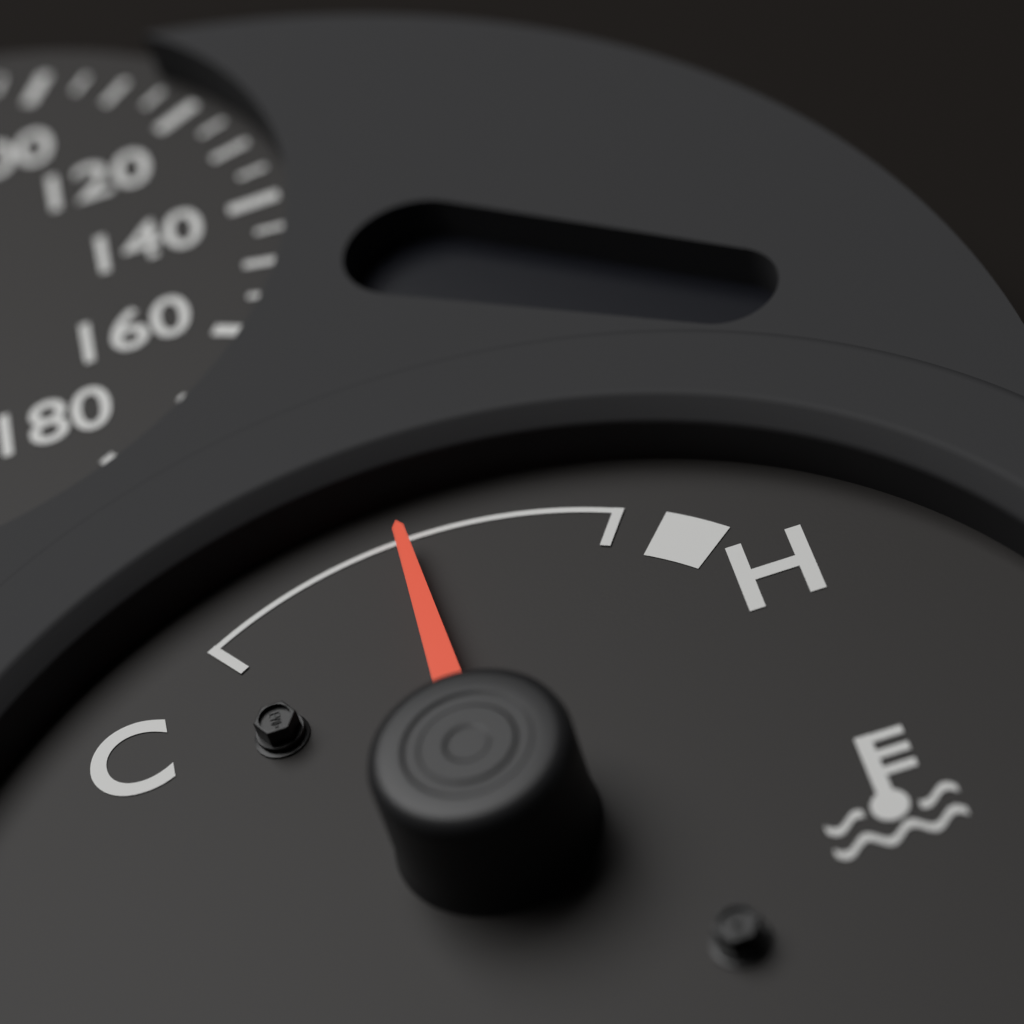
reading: 0.5 (no unit)
